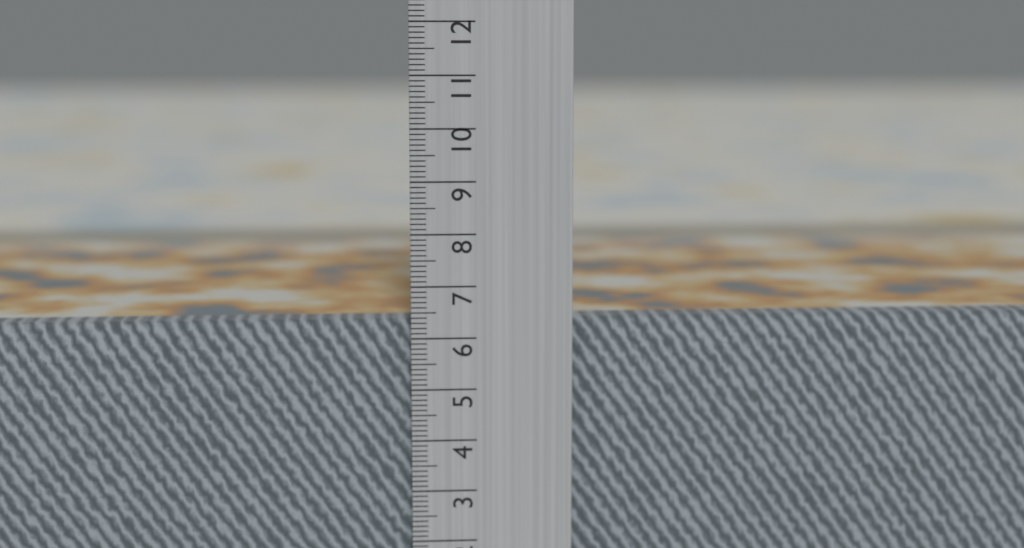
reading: 6.3 cm
